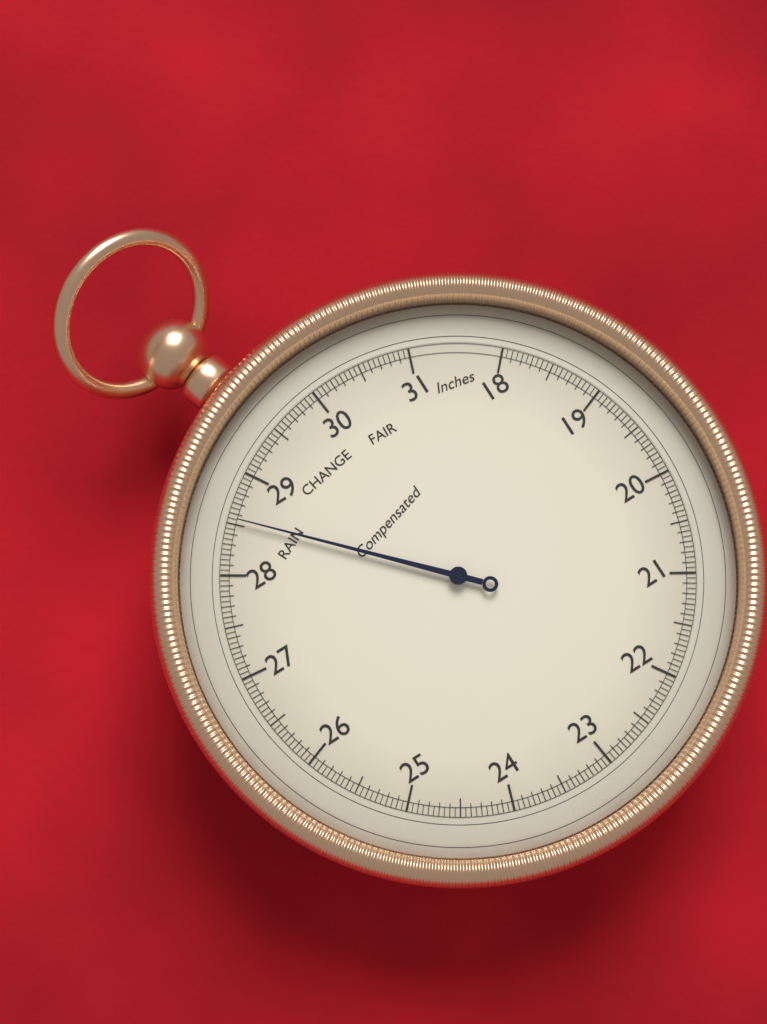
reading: 28.55 inHg
